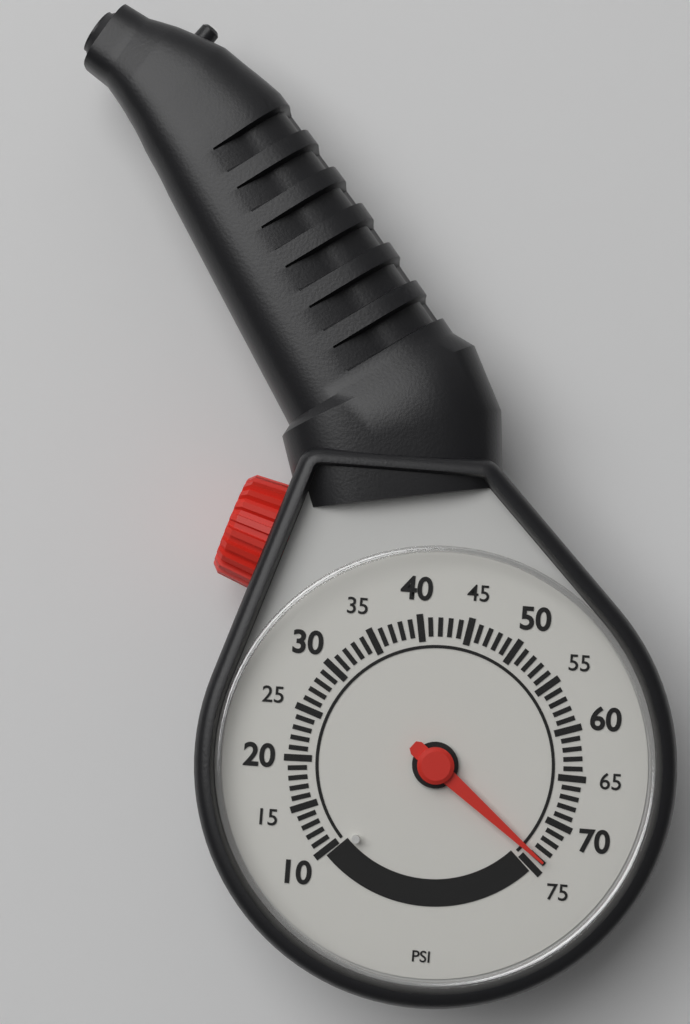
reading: 74 psi
